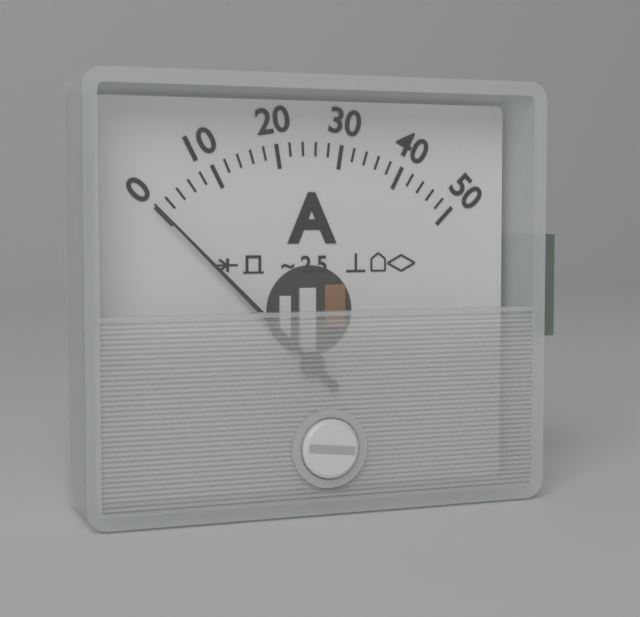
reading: 0 A
